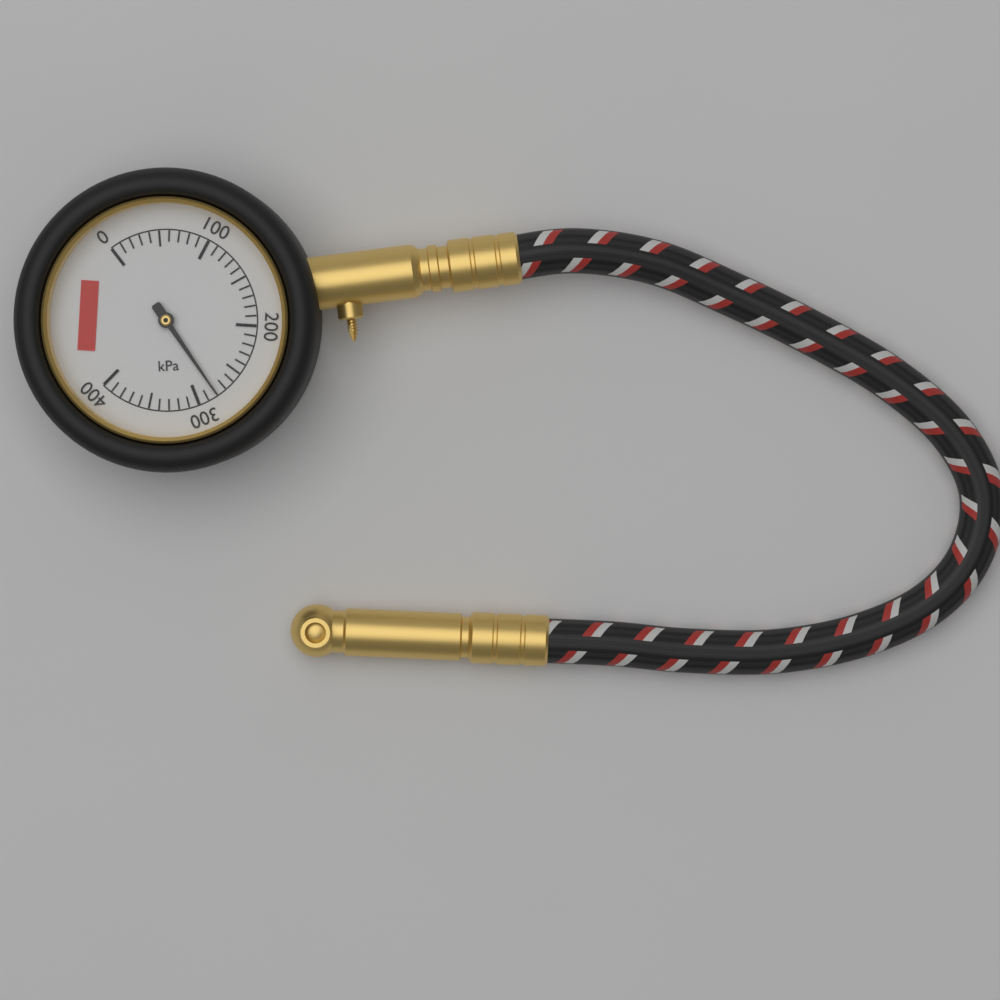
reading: 280 kPa
